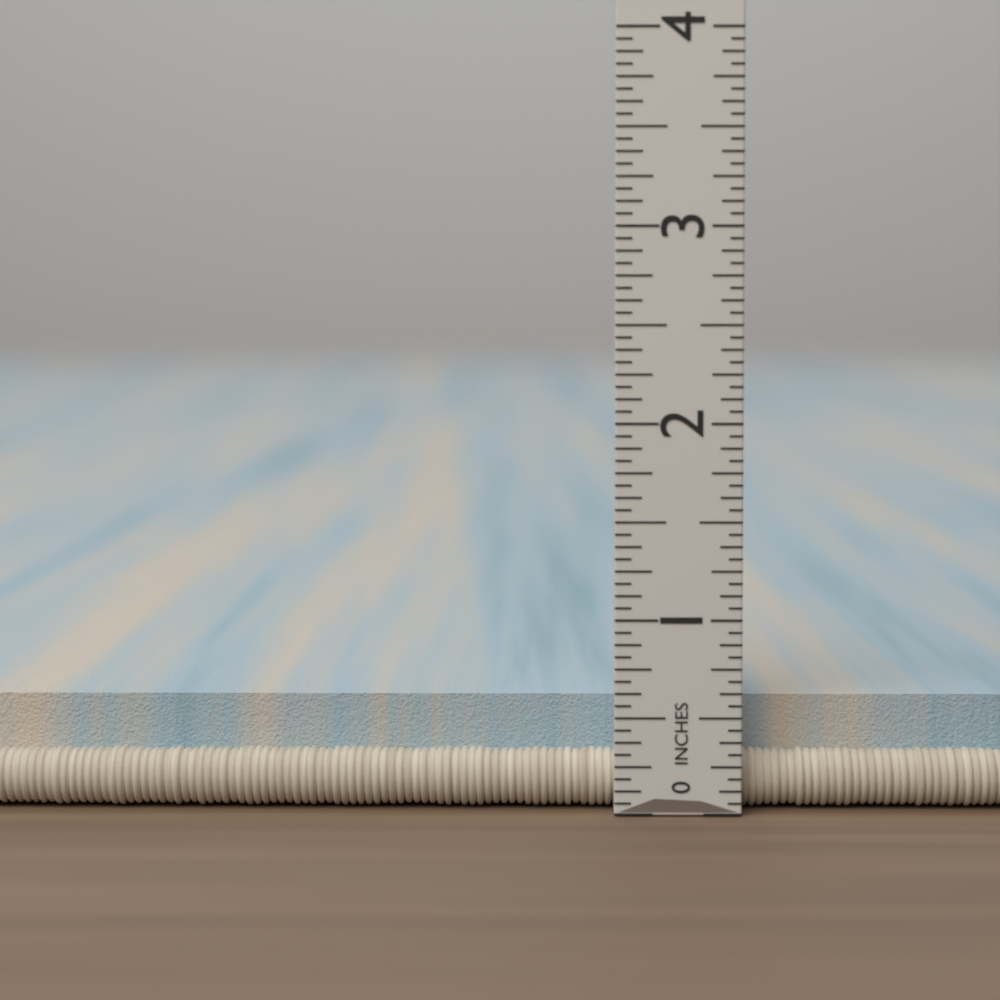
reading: 0.5625 in
